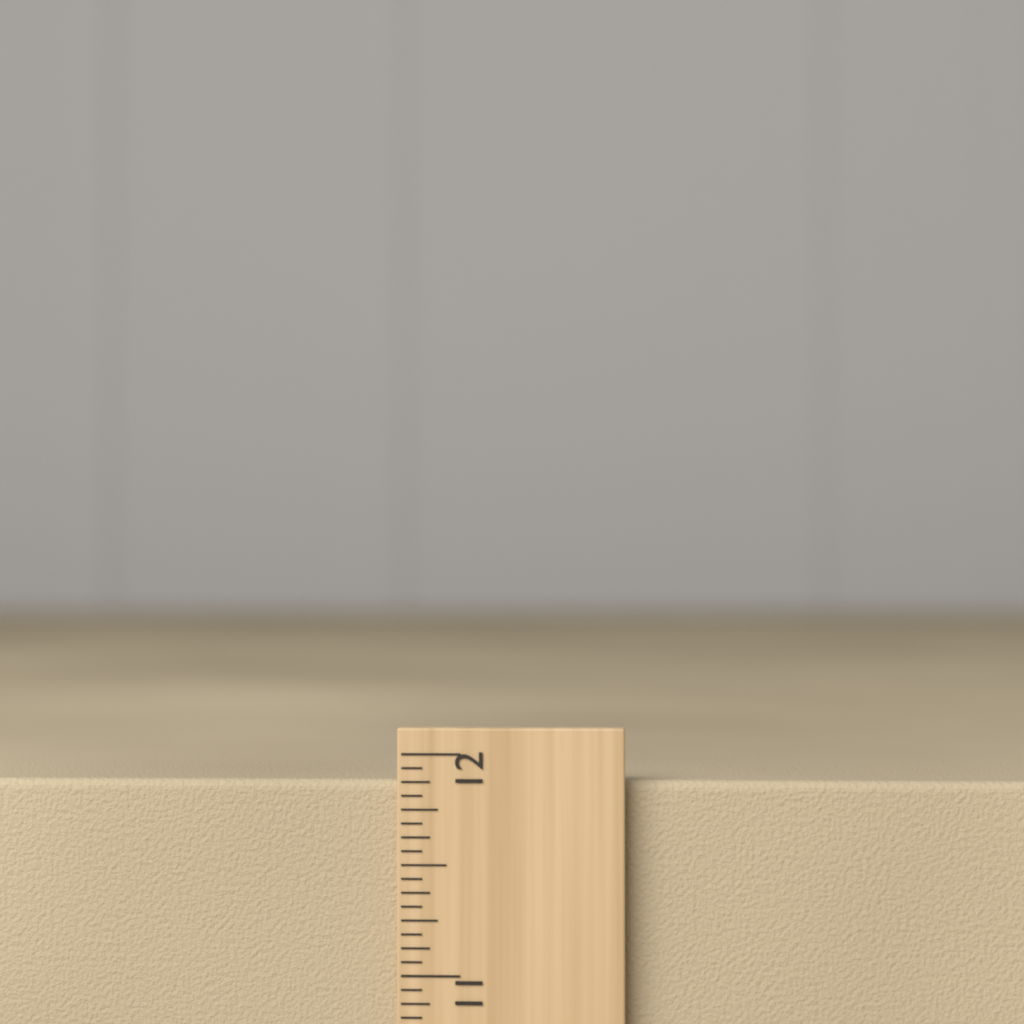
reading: 11.8750 inch
